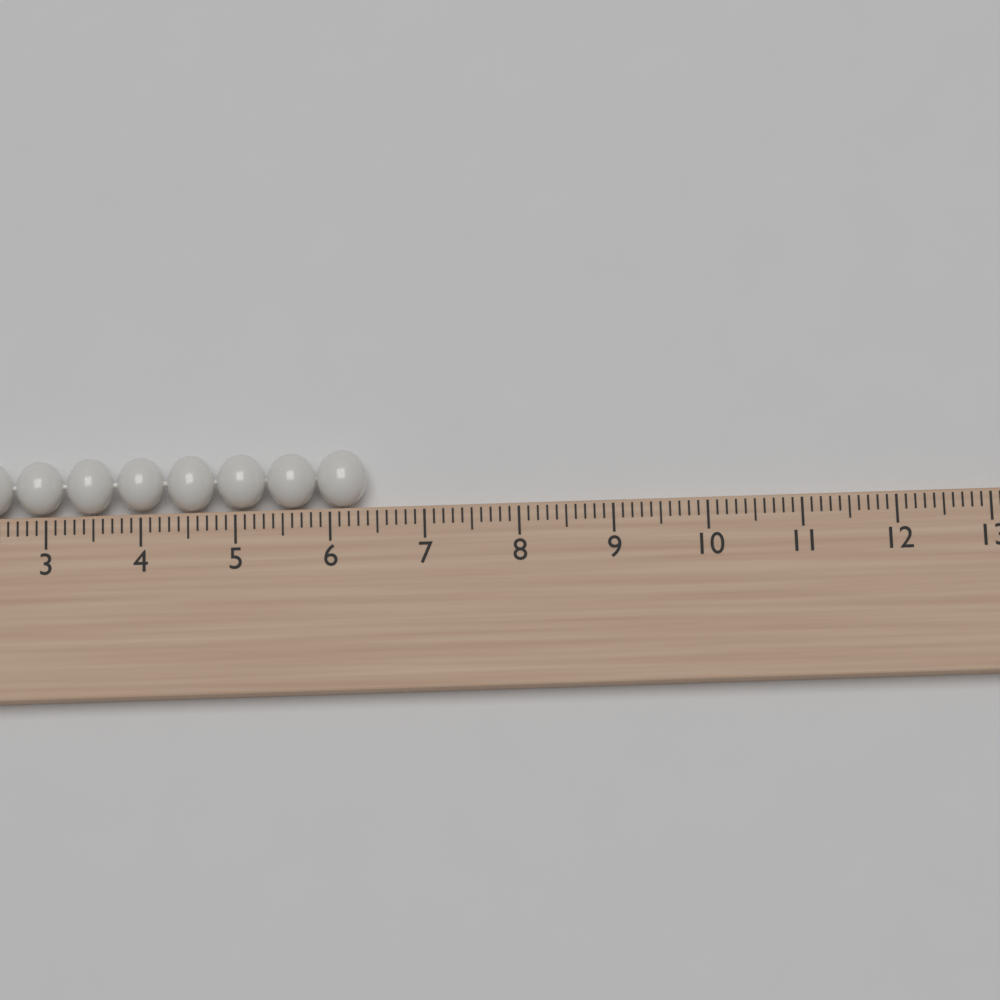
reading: 6.4 cm
